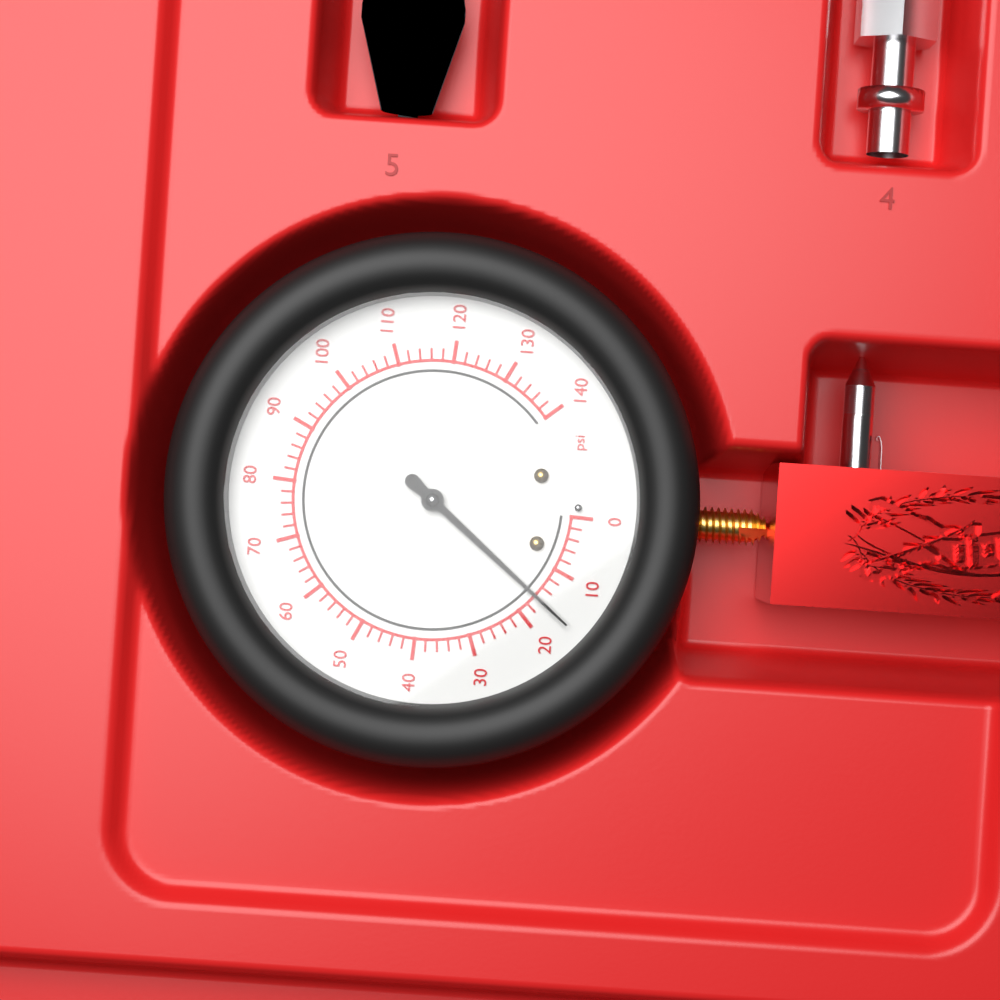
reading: 16 psi
